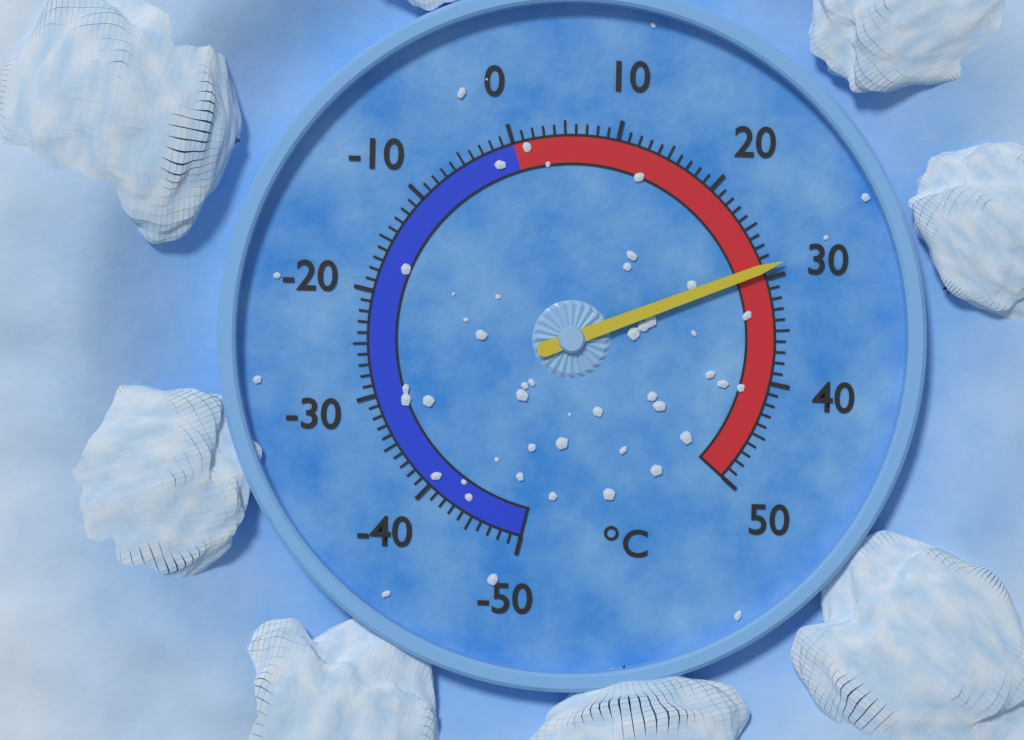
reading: 29 °C
